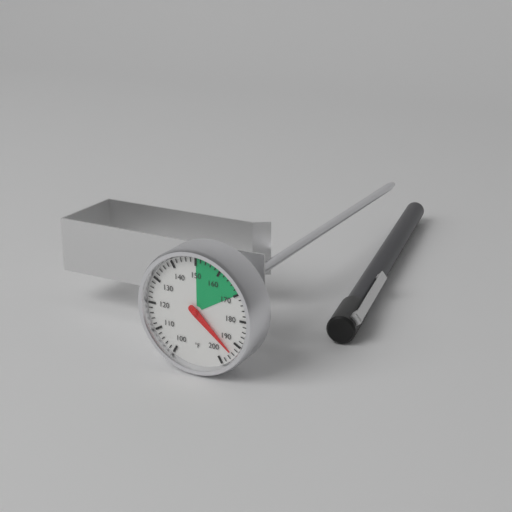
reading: 194 °F
